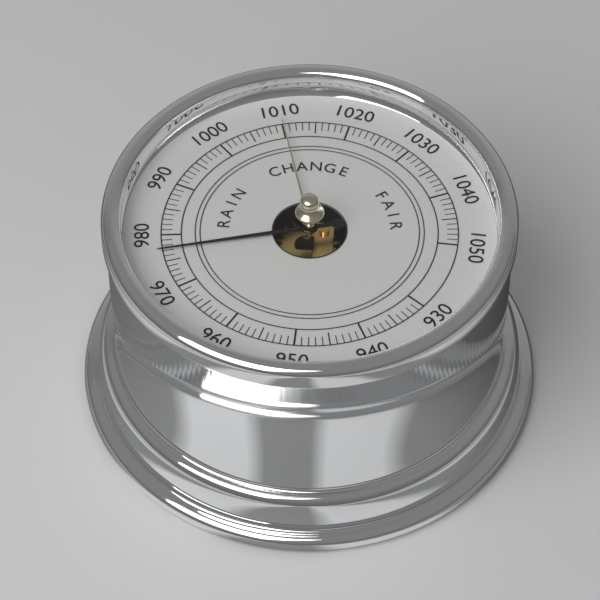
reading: 977 (no unit)
